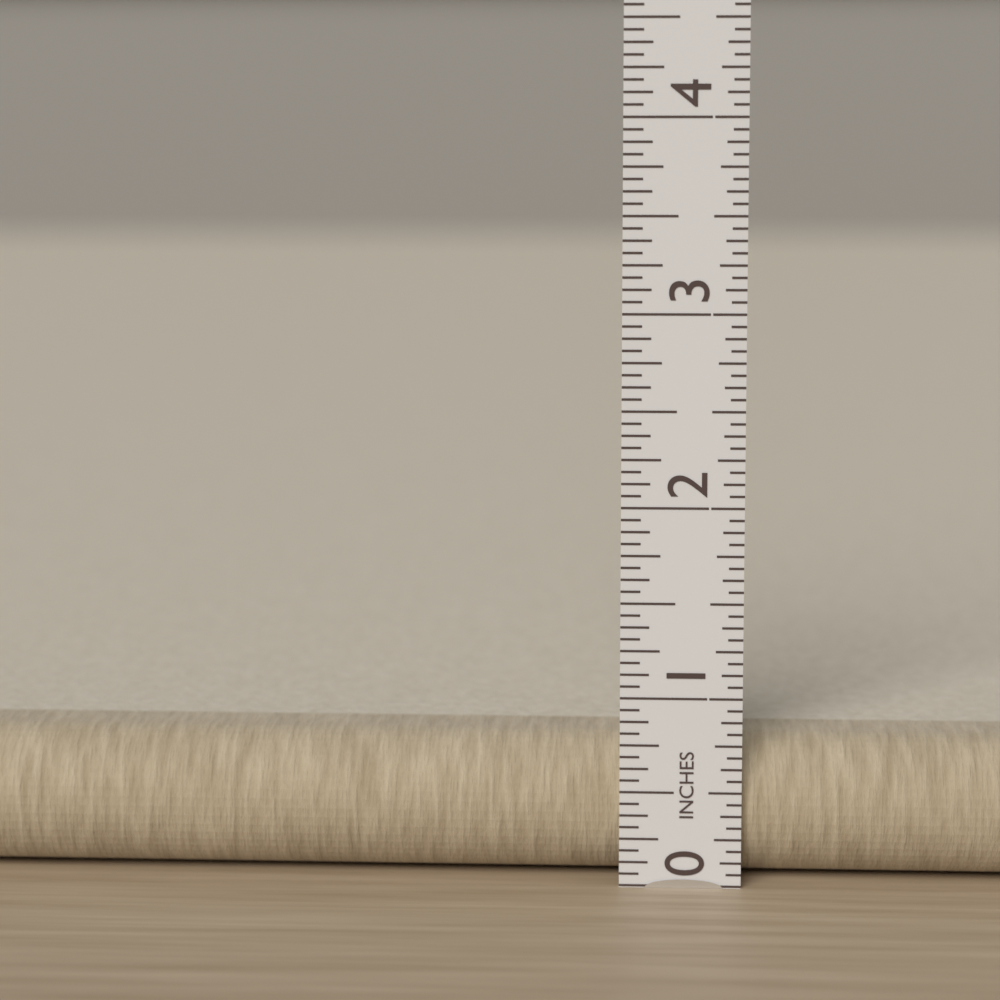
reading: 0.7500 in
